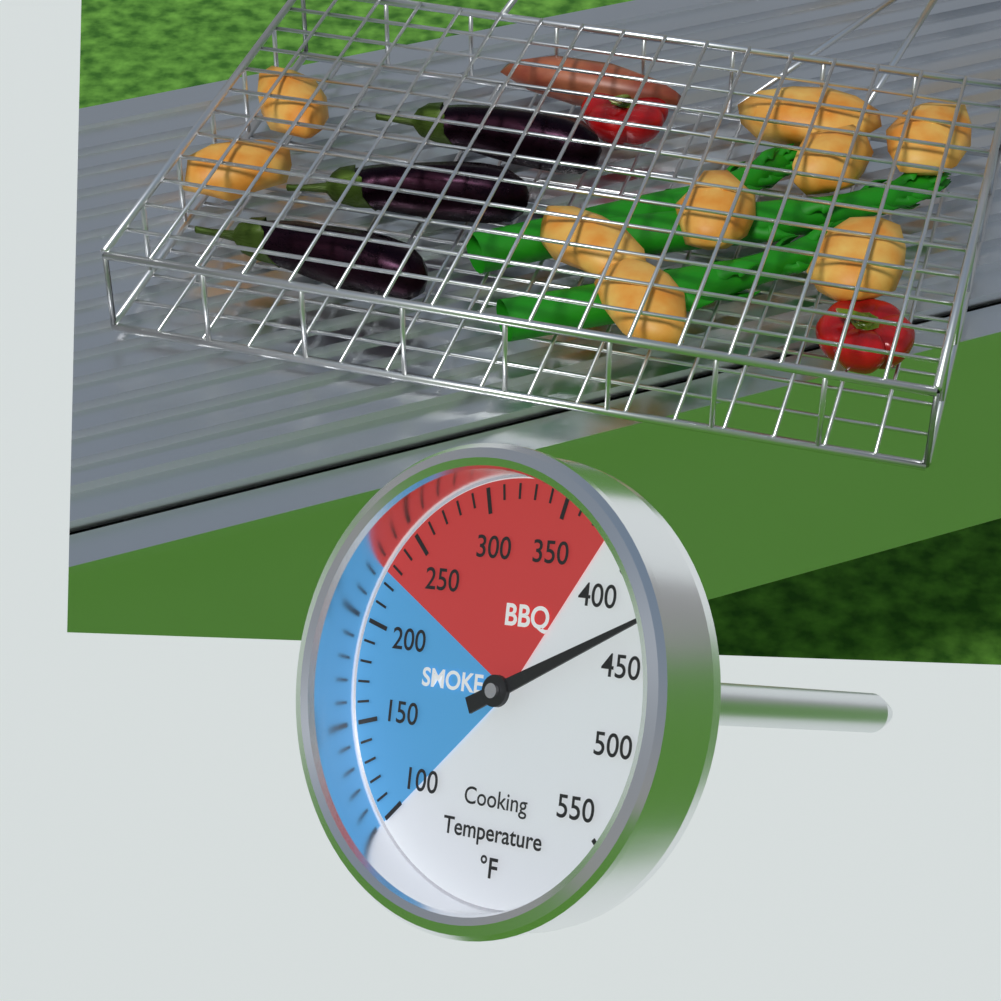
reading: 430 °F
